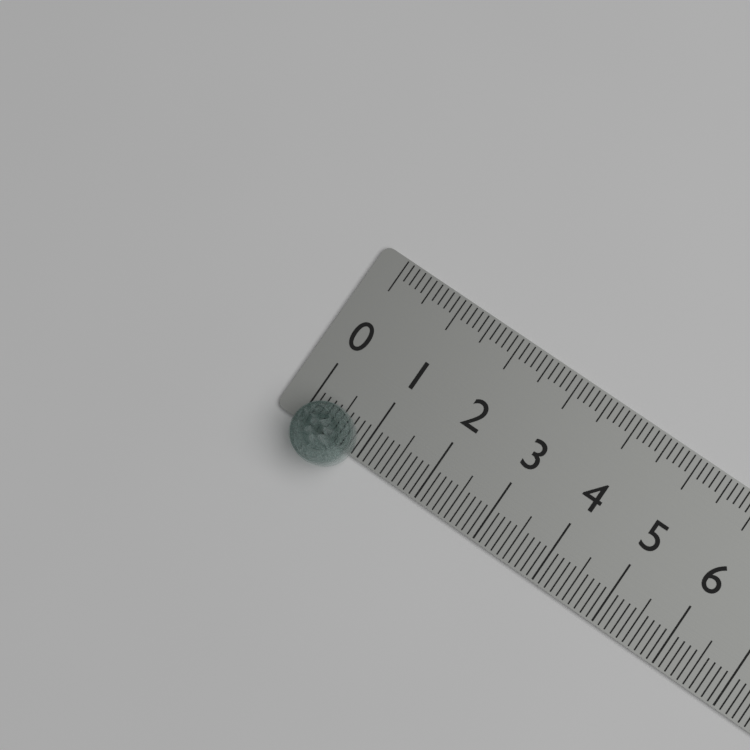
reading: 0.9 (no unit)
